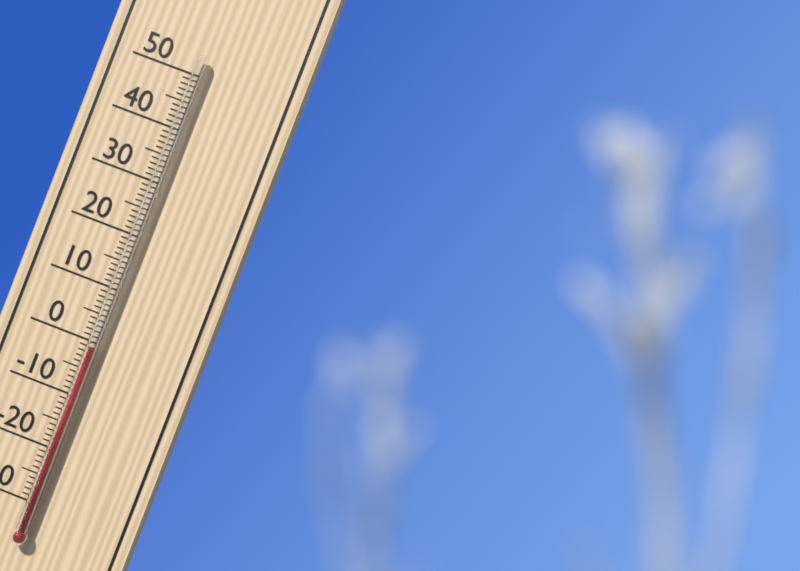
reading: -1 °C
